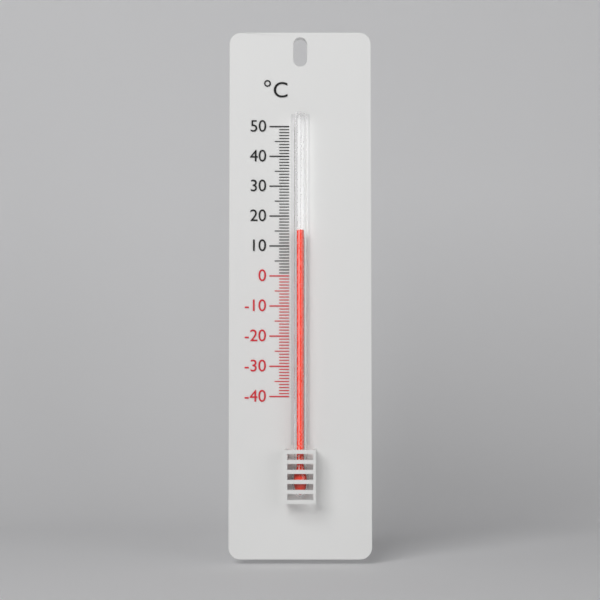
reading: 15 °C
